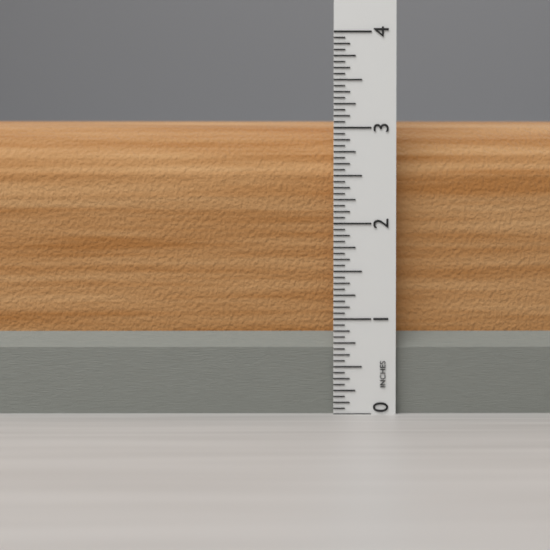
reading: 3.1875 in
